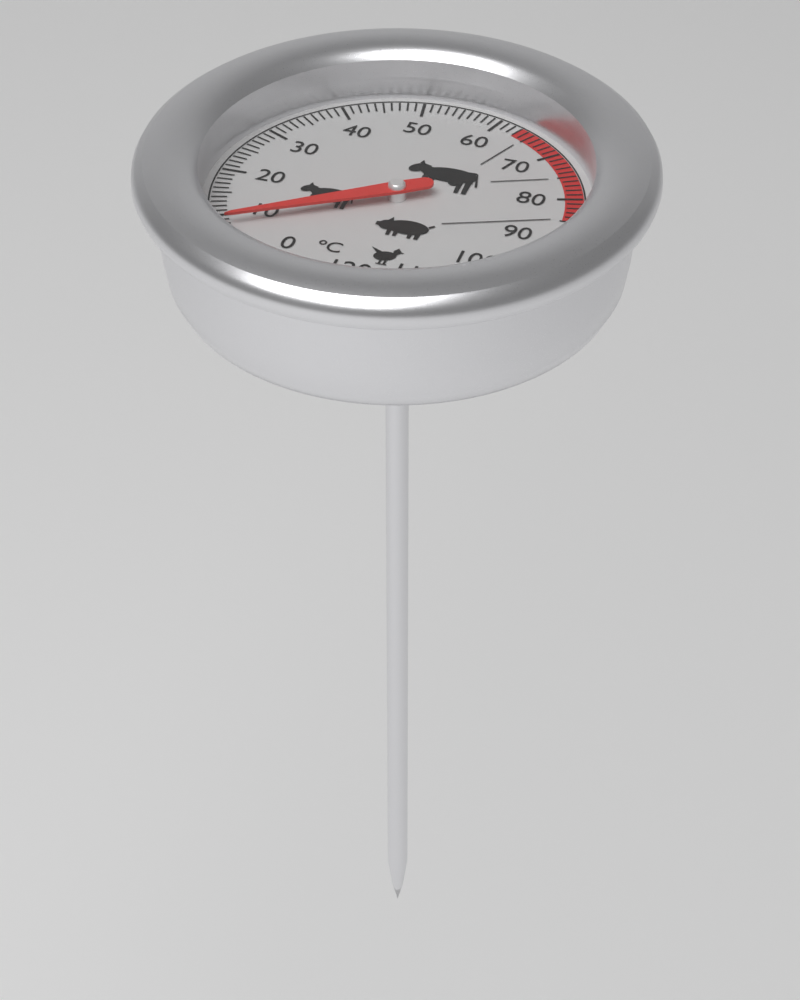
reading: 8 °C
